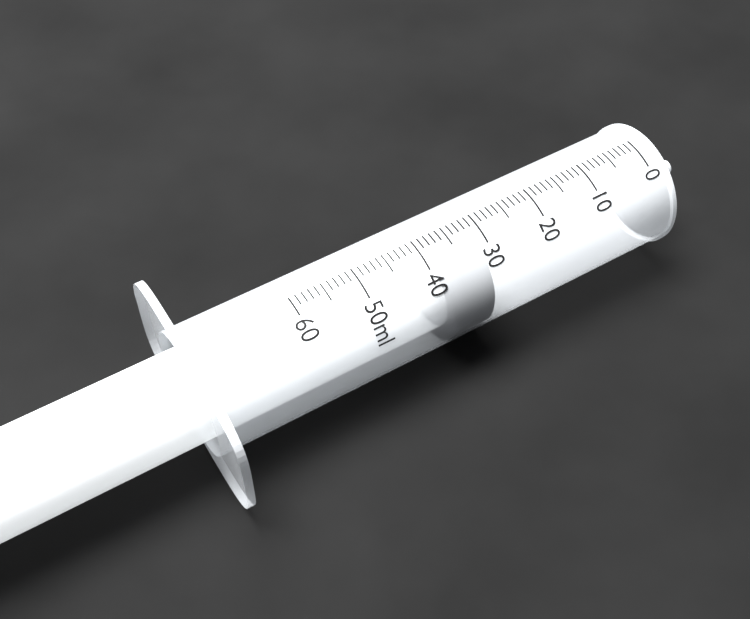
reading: 31 ml
